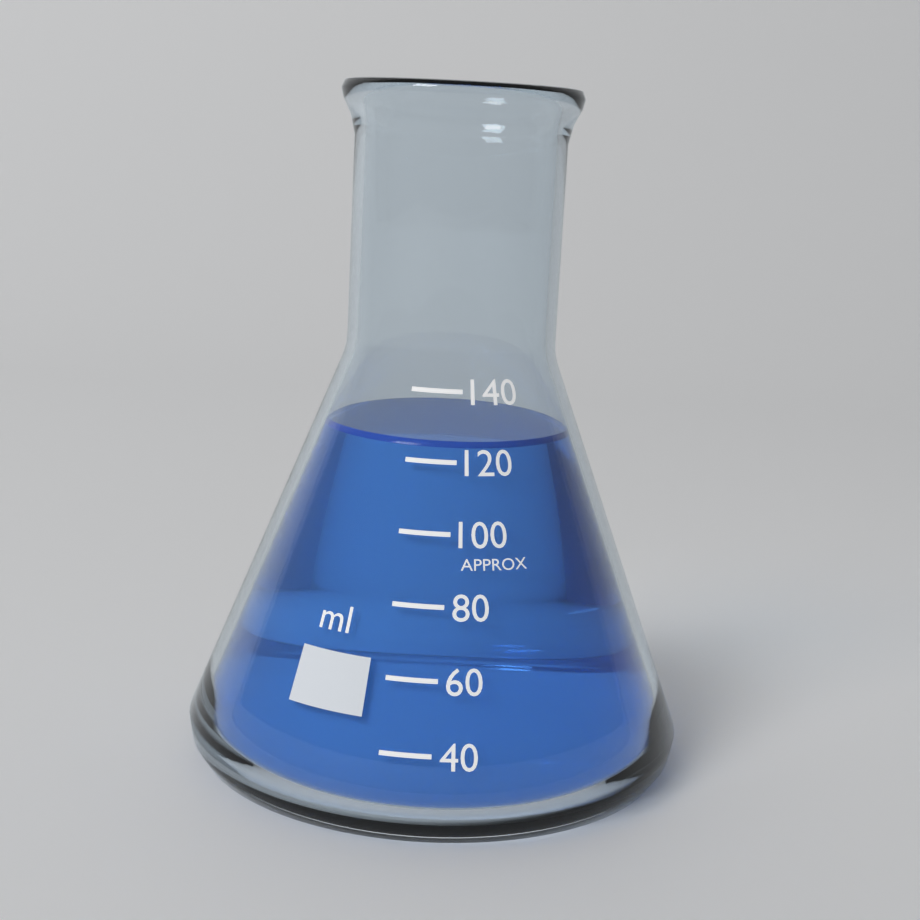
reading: 125 ml
